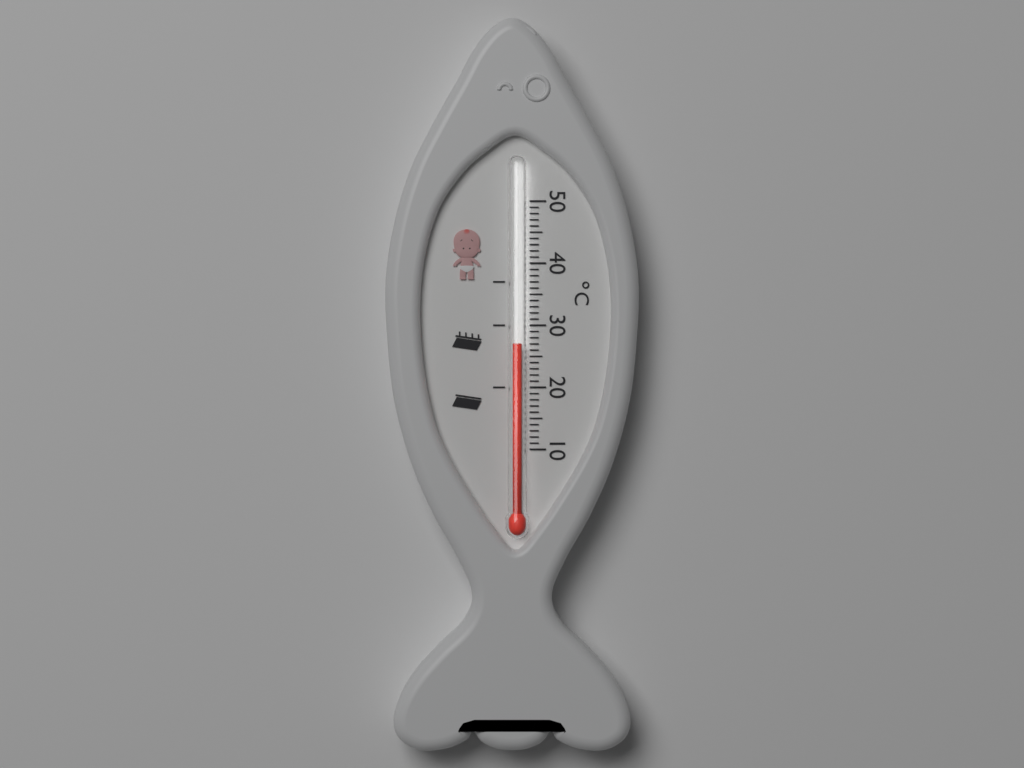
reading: 27 °C
